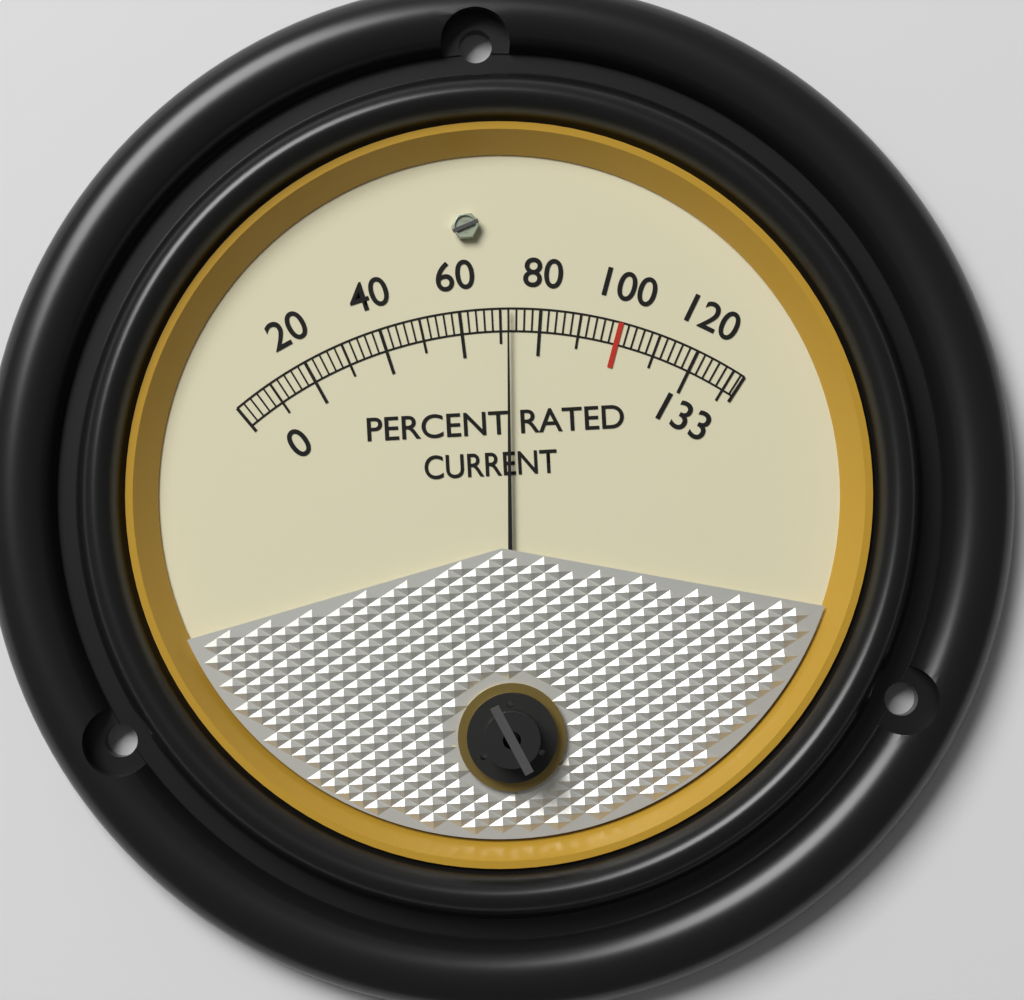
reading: 72 %
